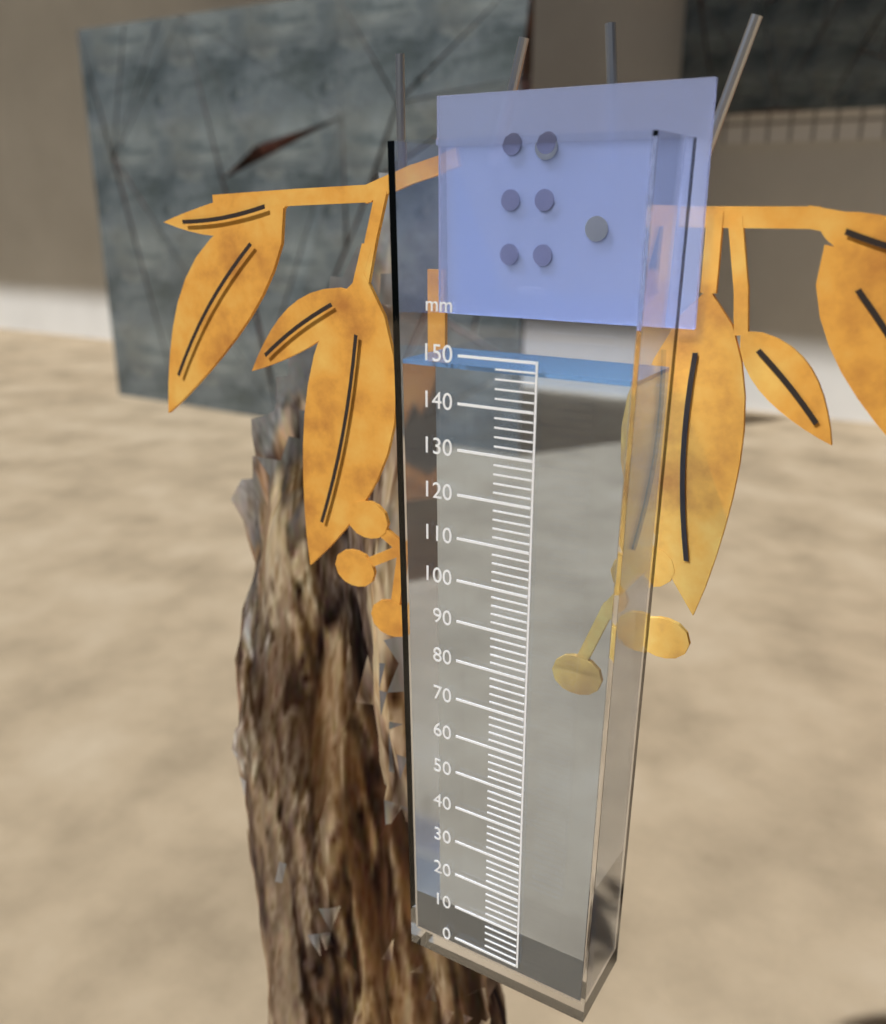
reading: 148 mm
